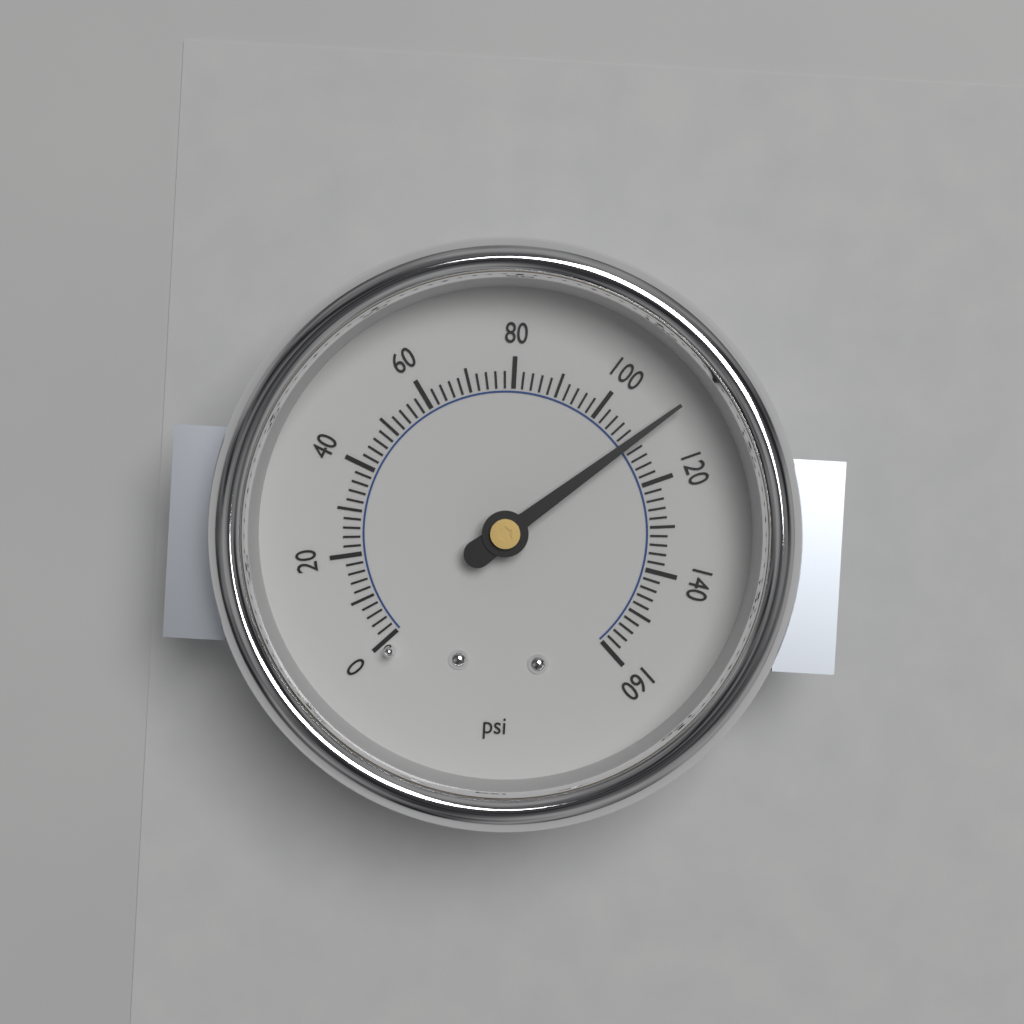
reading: 110 psi
